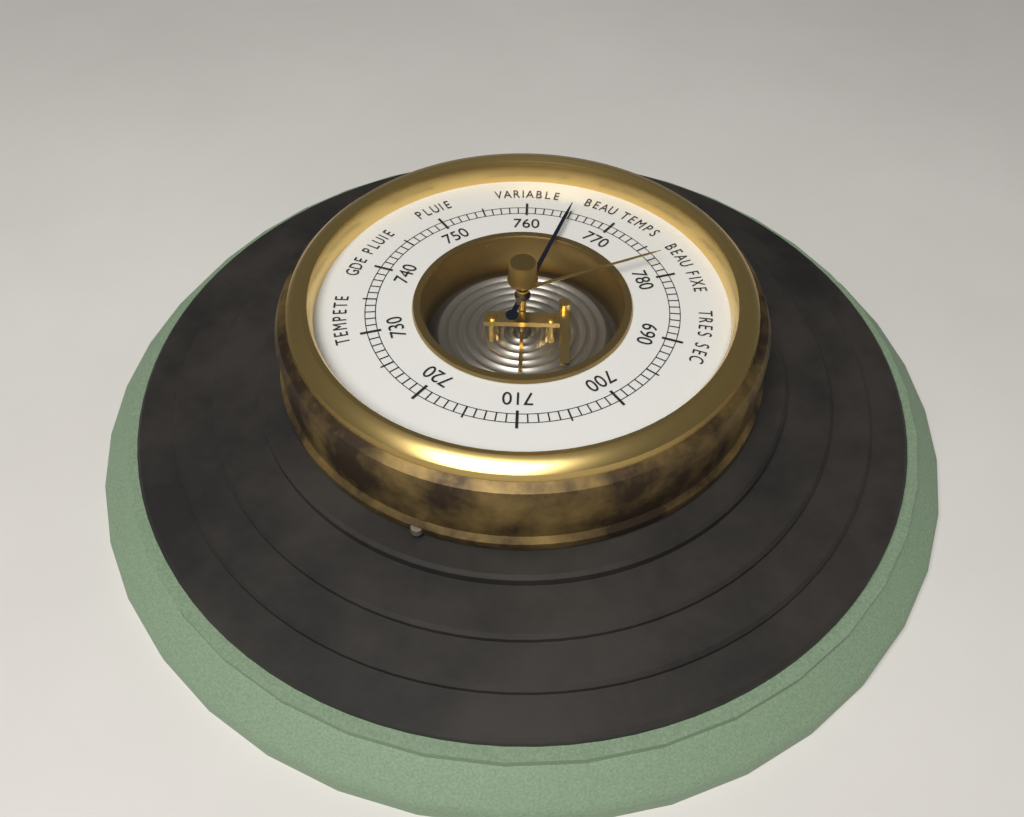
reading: 765 (no unit)
